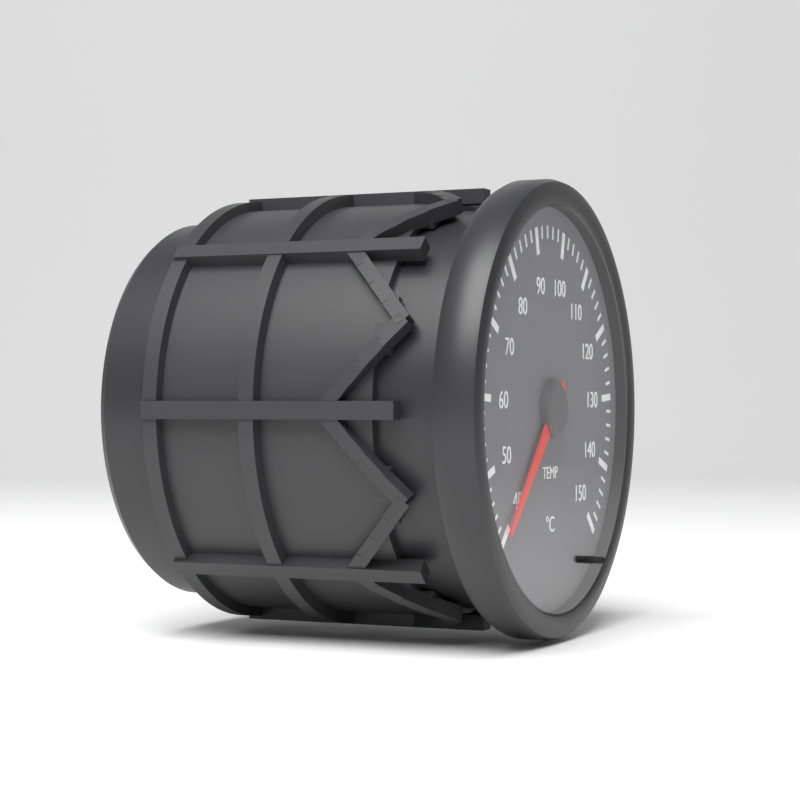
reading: 40 °C
